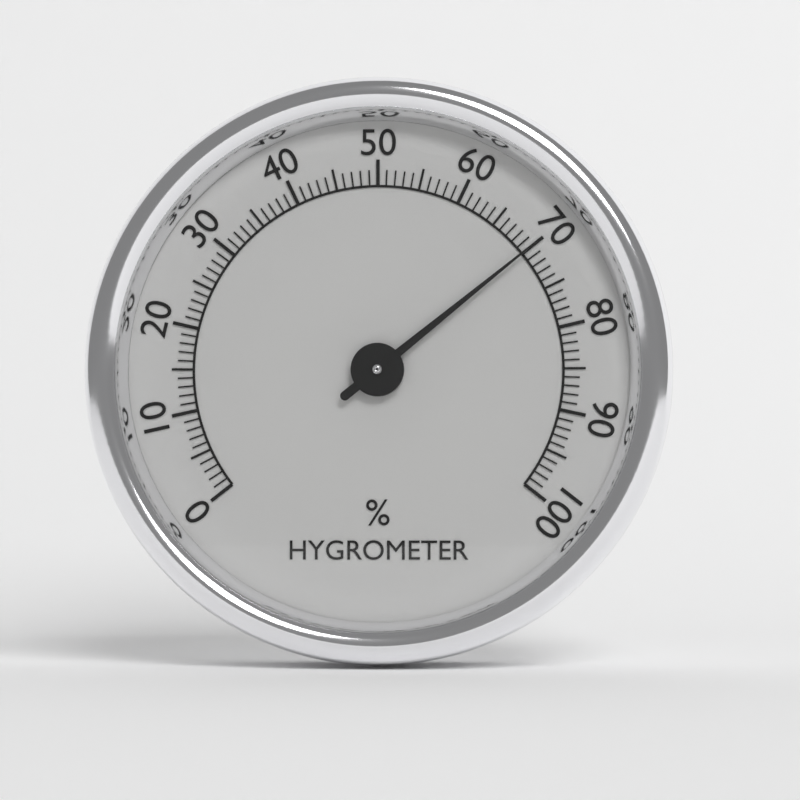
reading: 70 %
